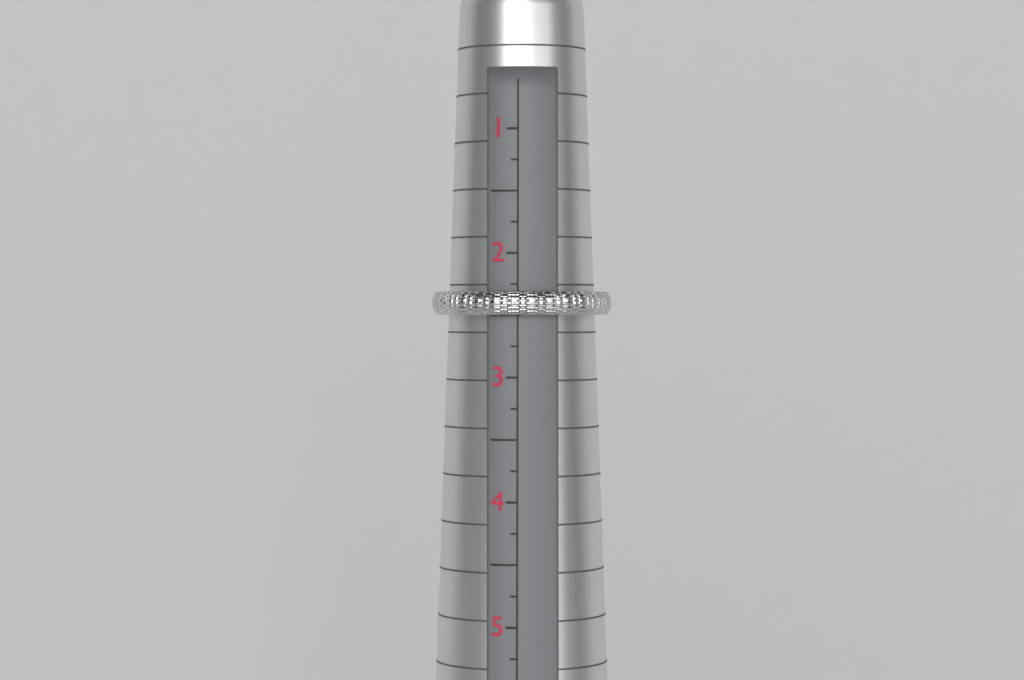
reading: 2.50 (no unit)
